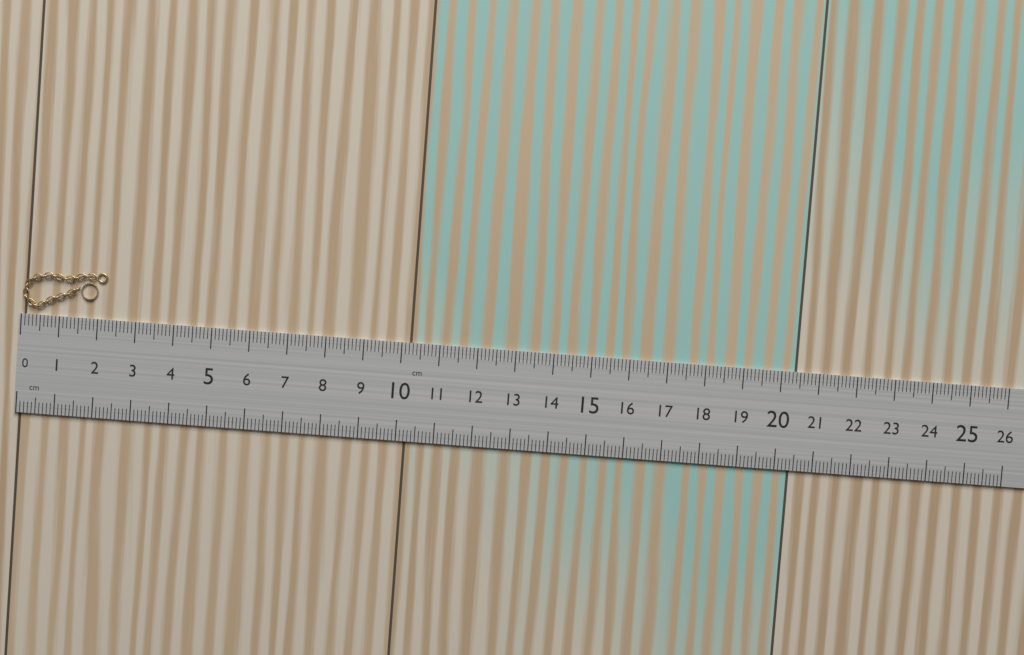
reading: 2.2 cm
